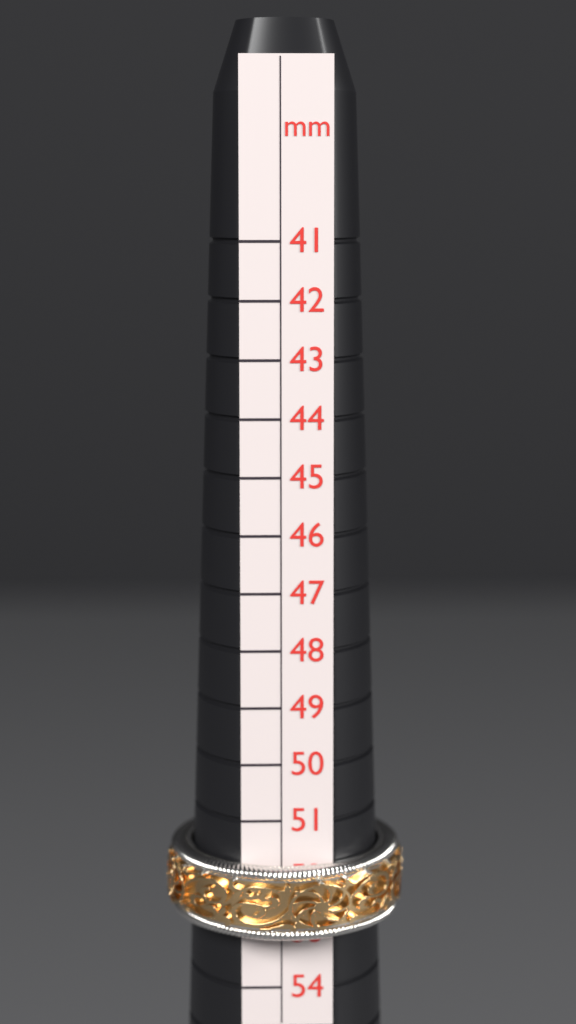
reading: 53 mm
